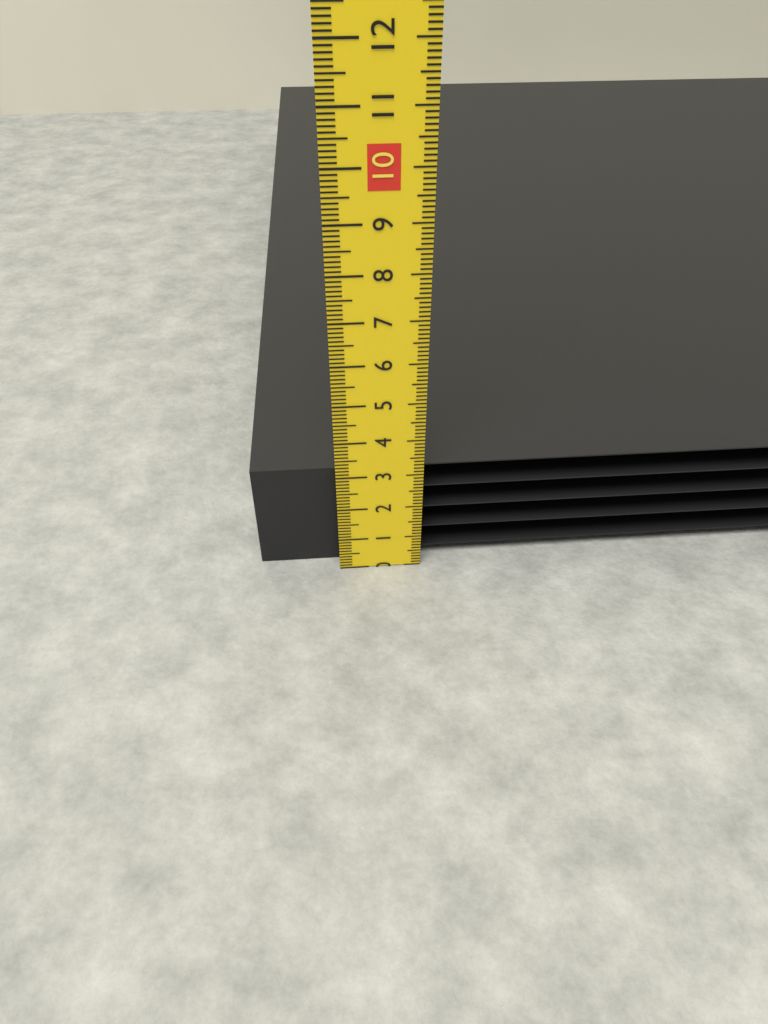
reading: 3.0 cm
